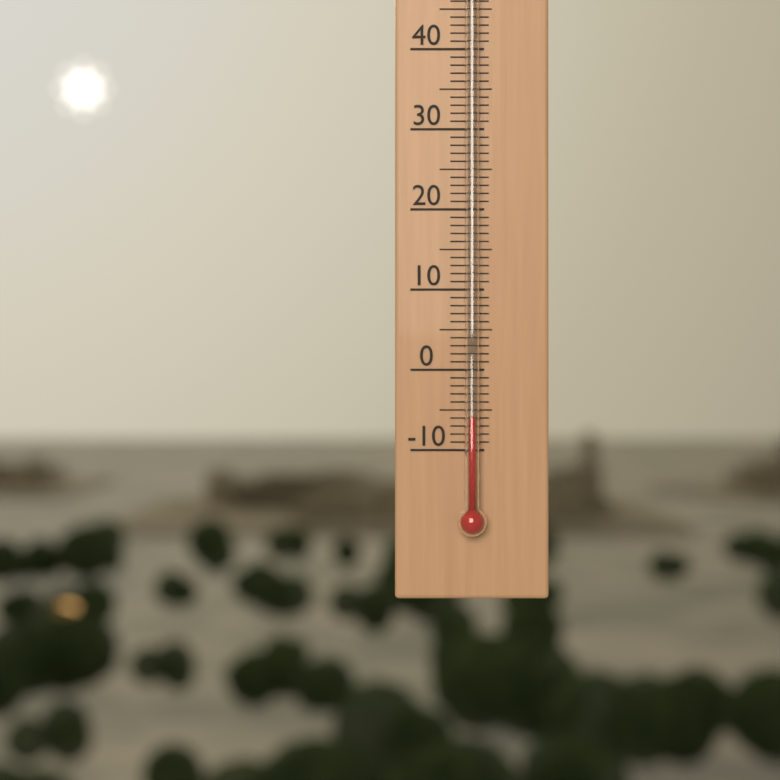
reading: -6 °C
